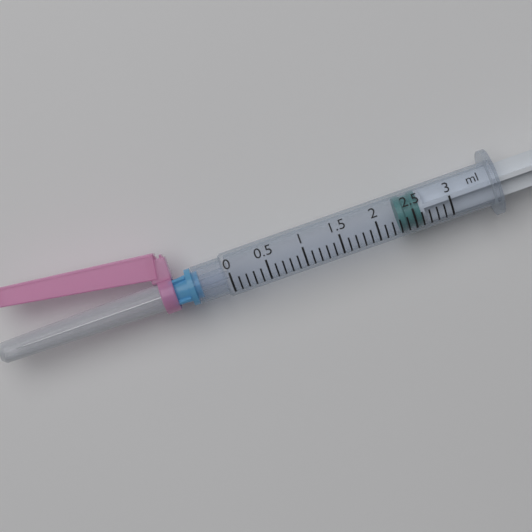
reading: 2.3 ml
